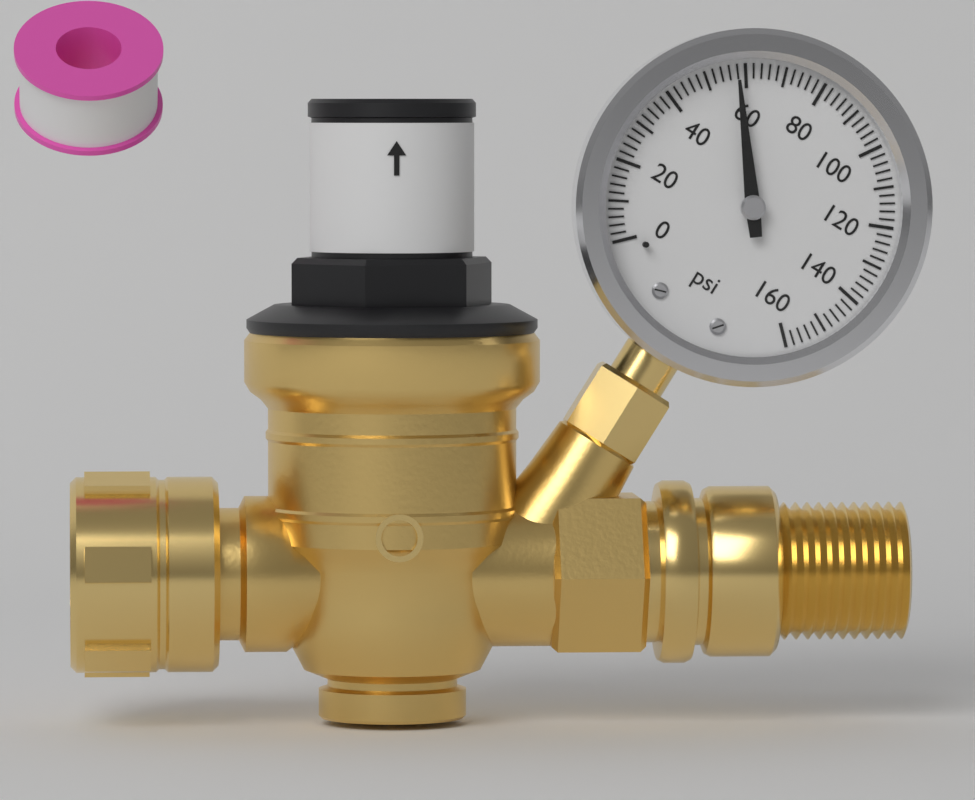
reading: 58 psi
